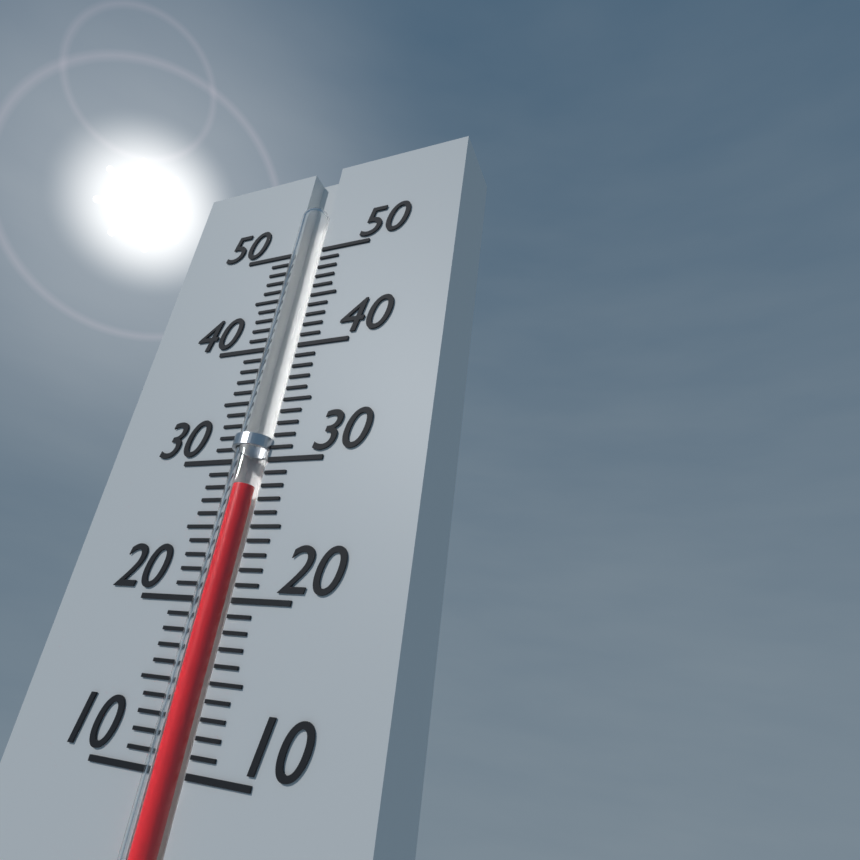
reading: 28 (no unit)
